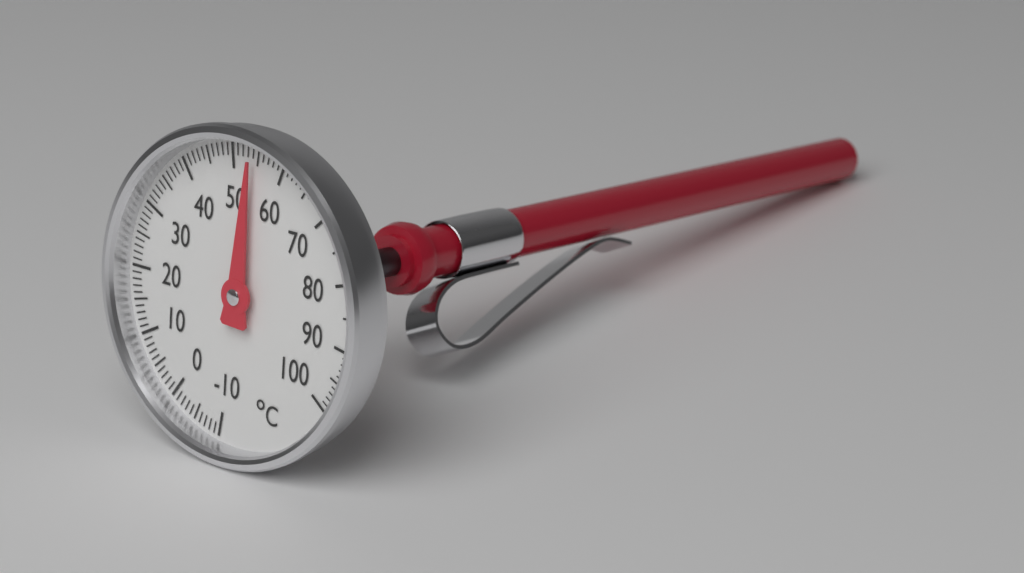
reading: 54 °C
